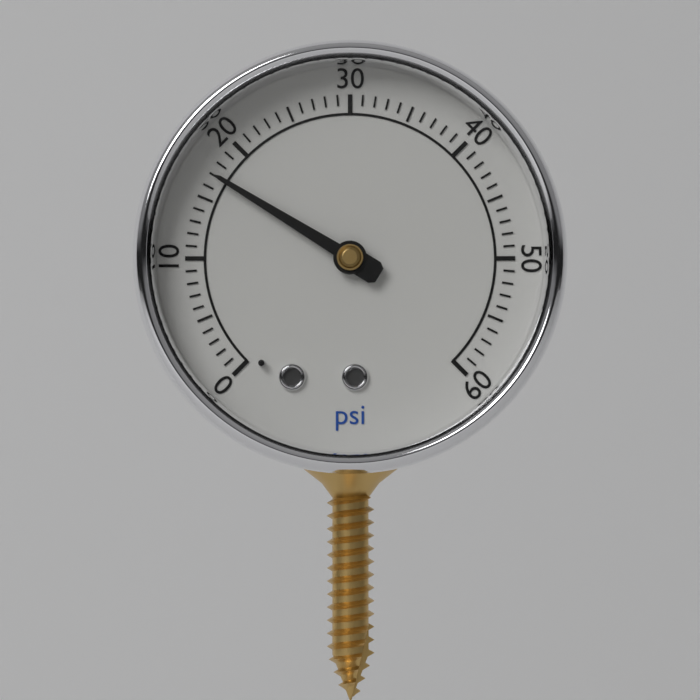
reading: 17 psi
